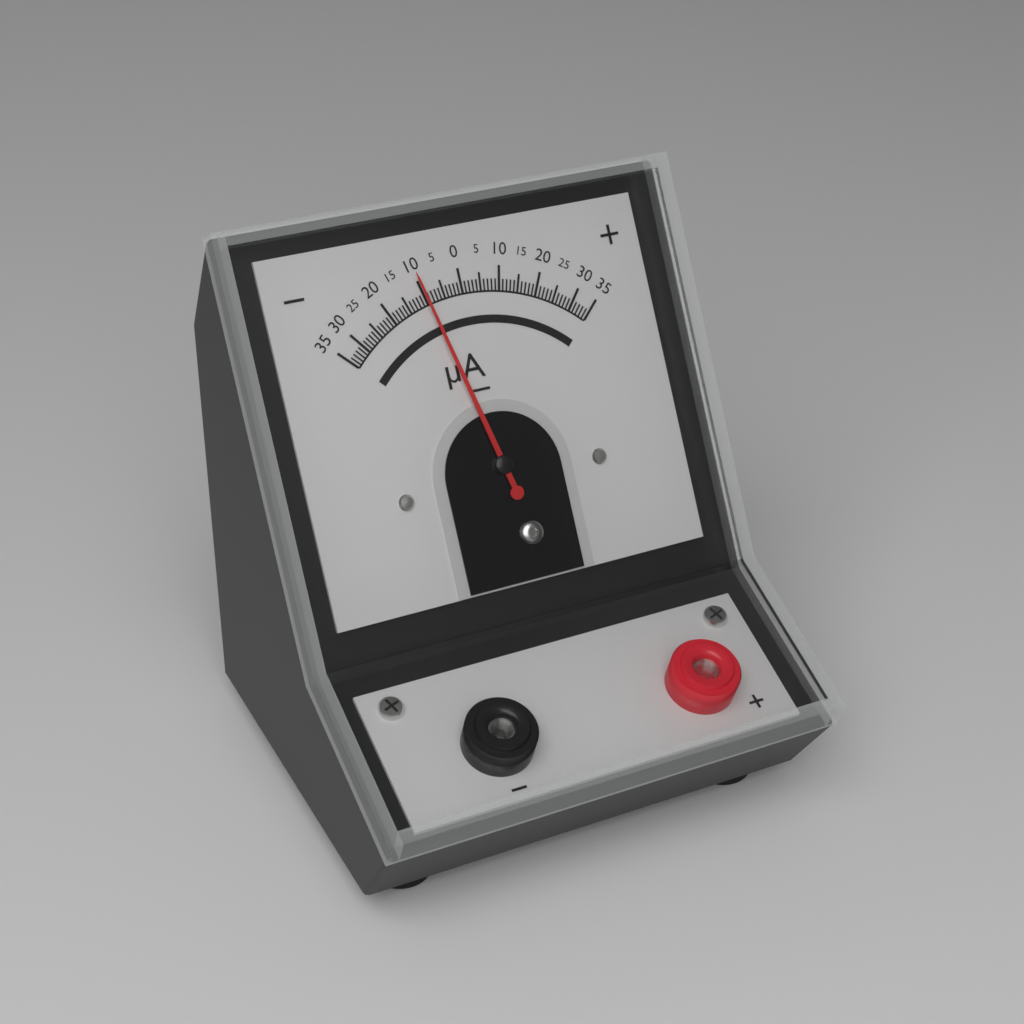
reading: -10 µA
